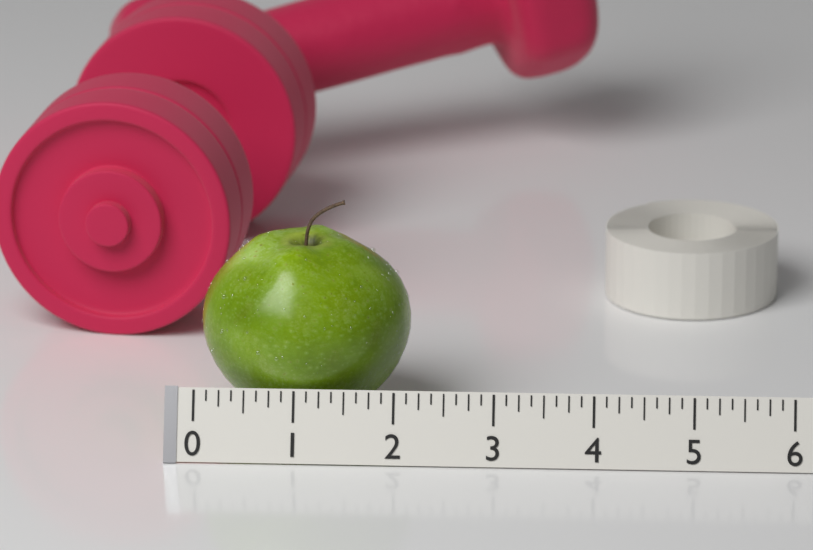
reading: 2.125 (no unit)
